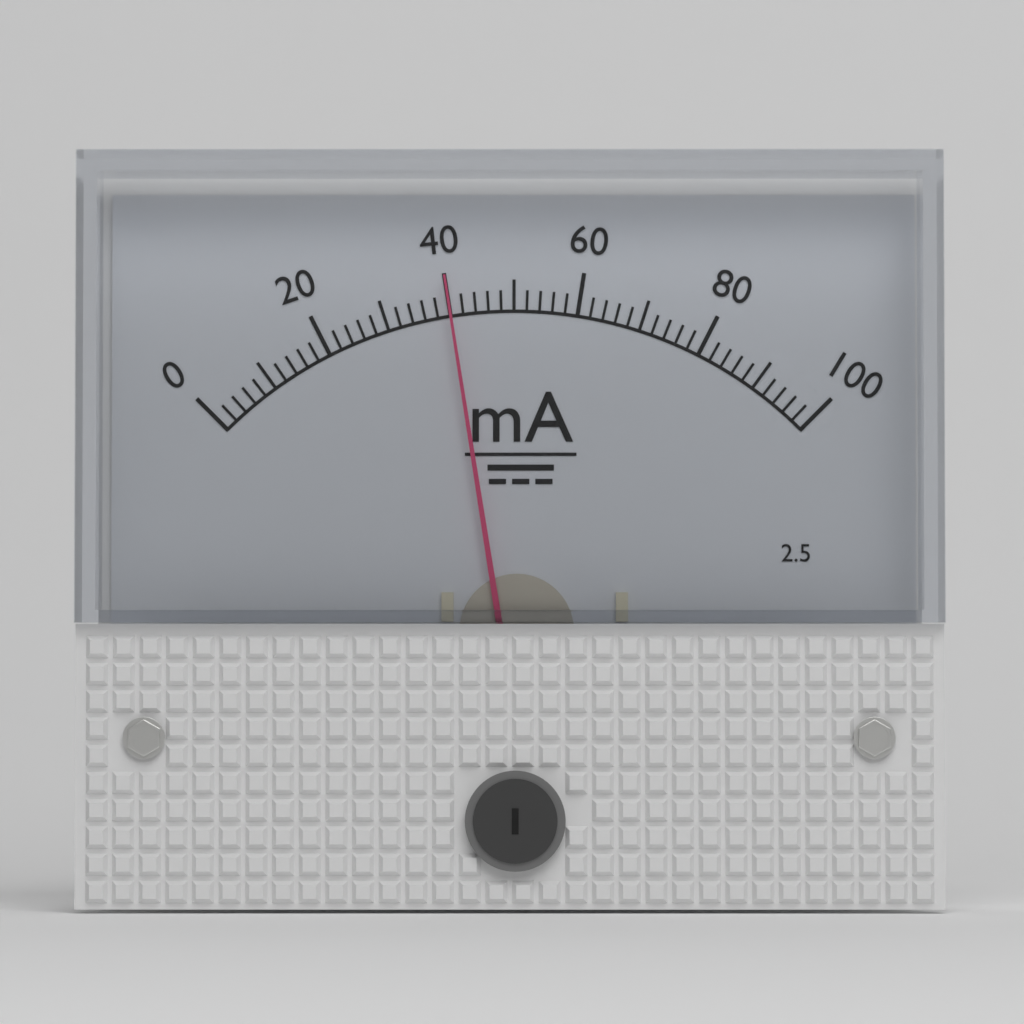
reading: 40 mA
